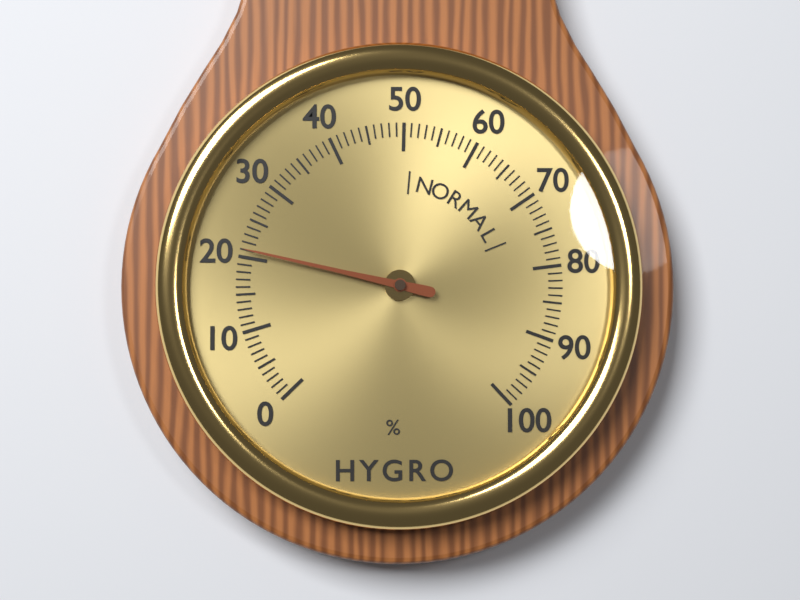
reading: 21 %
